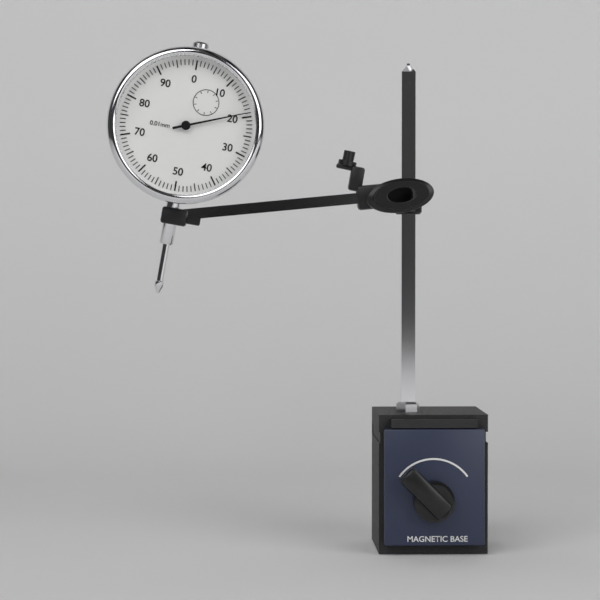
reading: 0.19 mm
